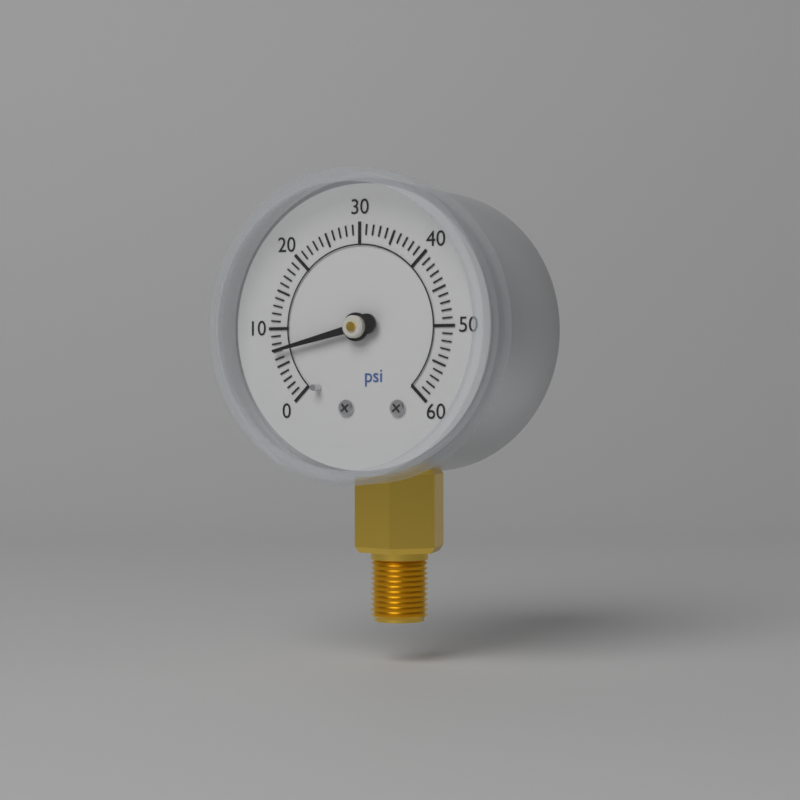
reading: 7 psi
